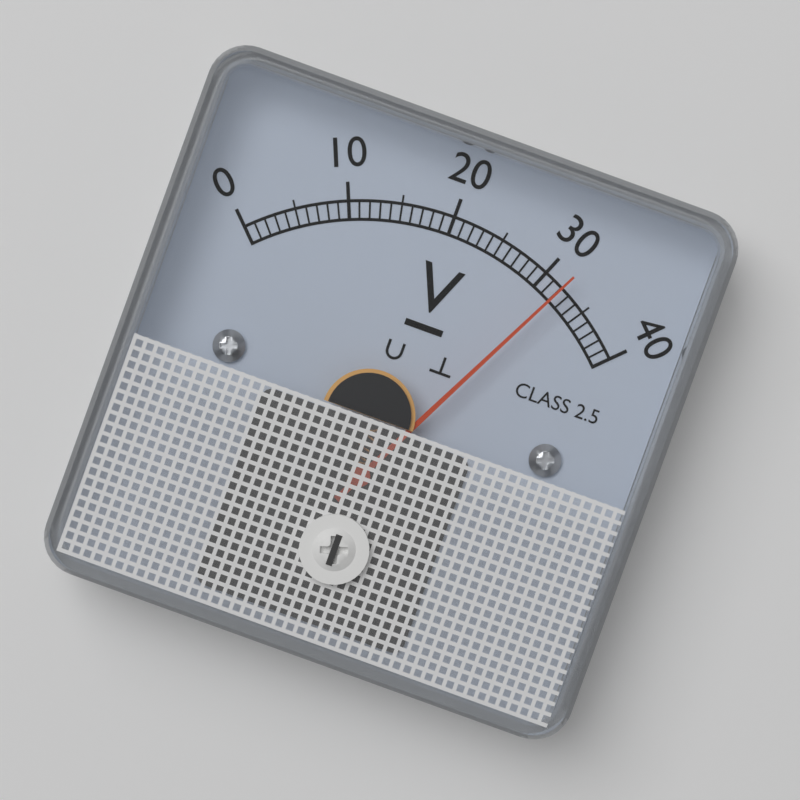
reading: 32 V
